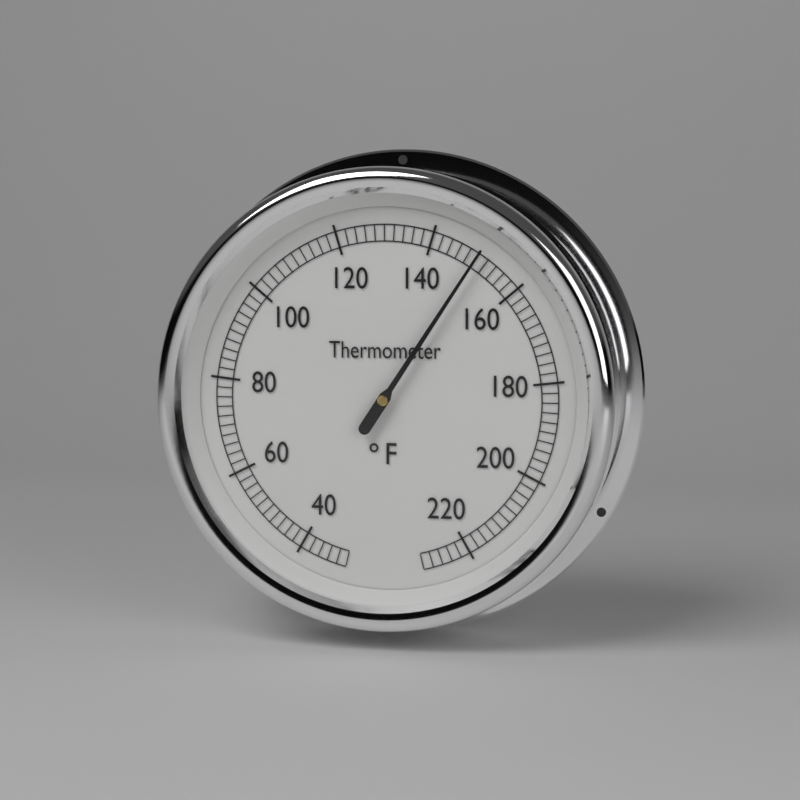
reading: 150 °F
